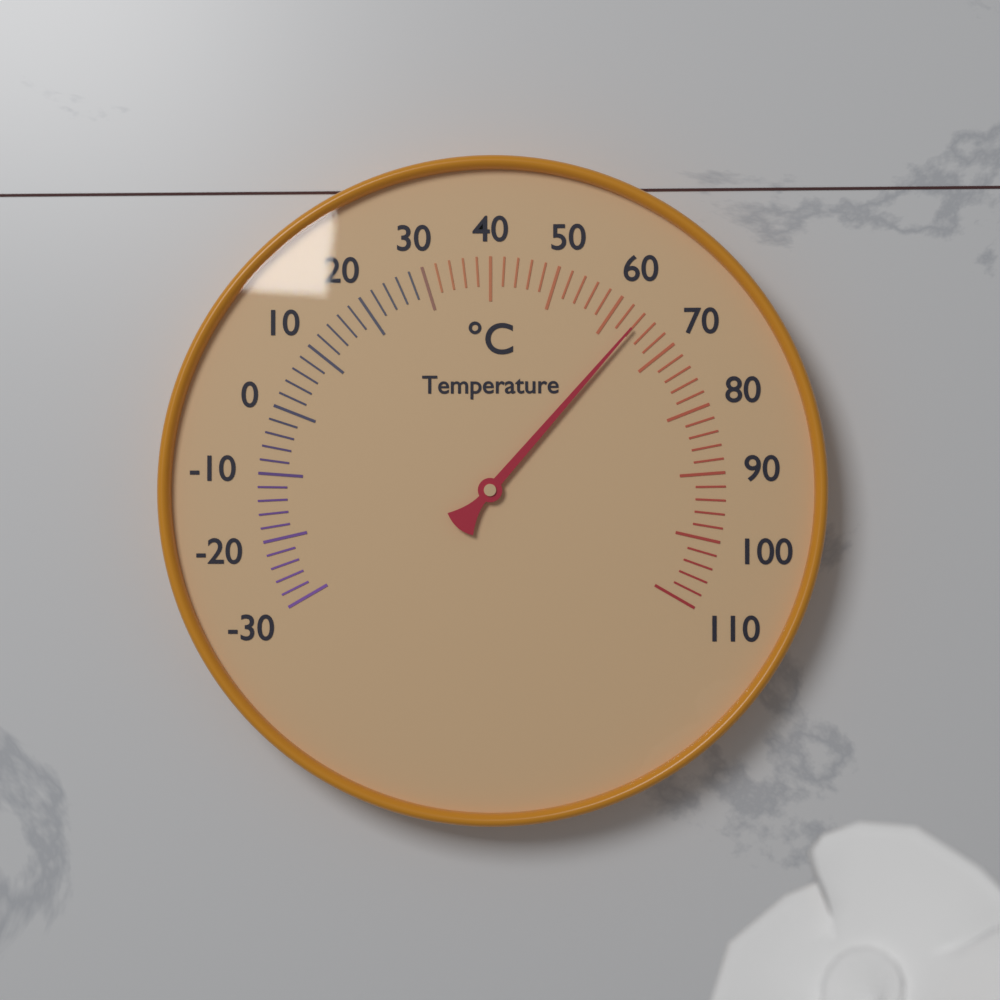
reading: 64 °C
